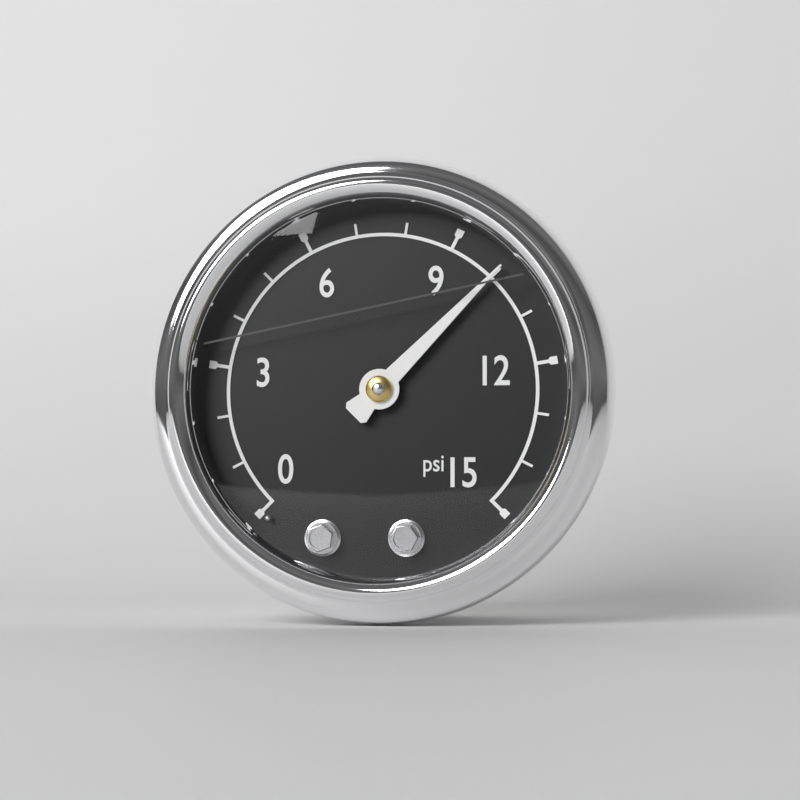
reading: 10 psi
